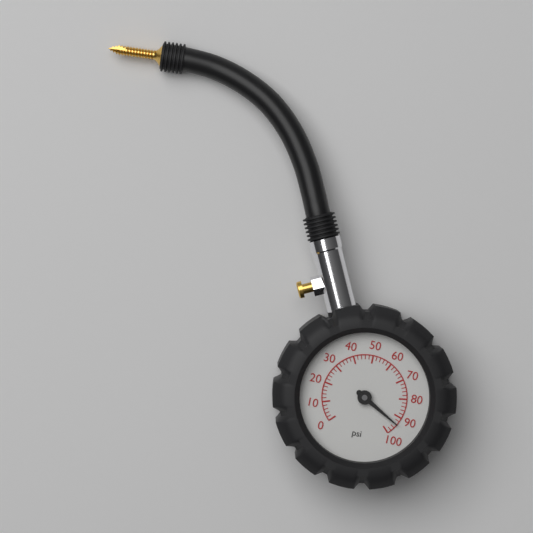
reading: 94 psi
